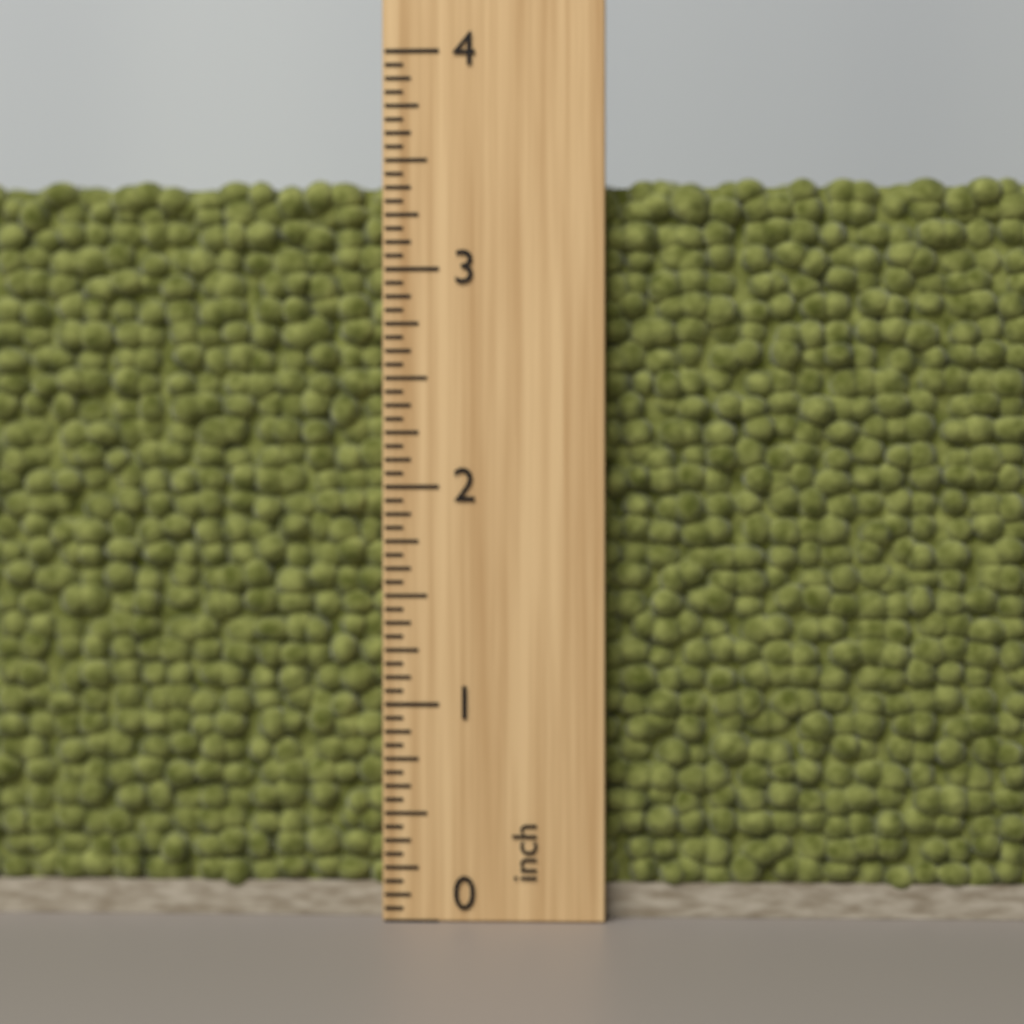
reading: 3.4375 inch
